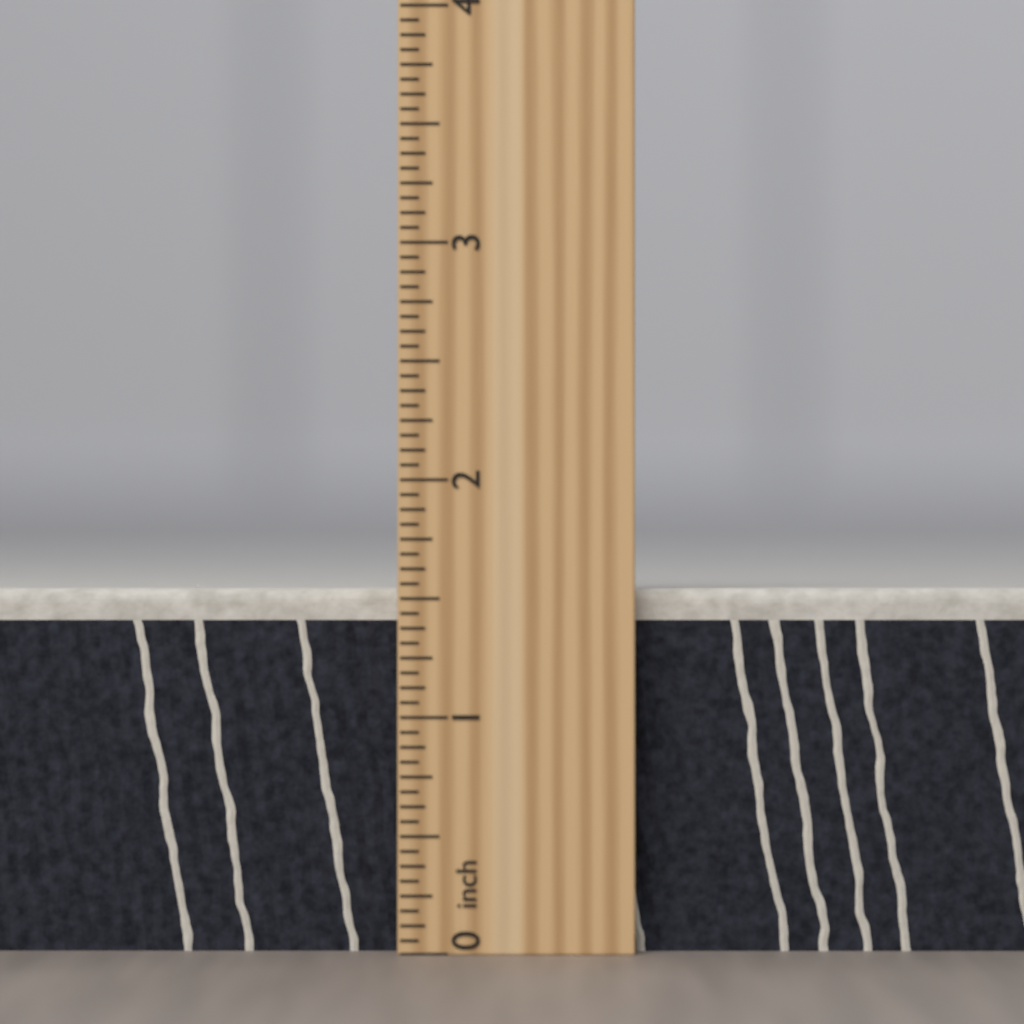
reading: 1.5625 inch
